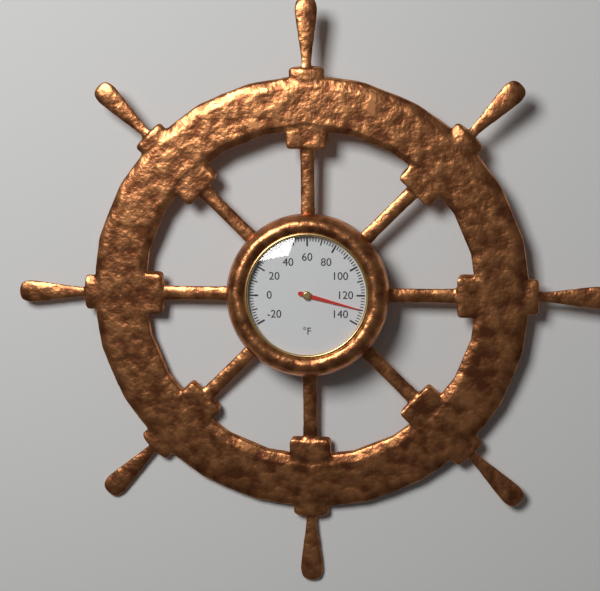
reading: 130 °F
